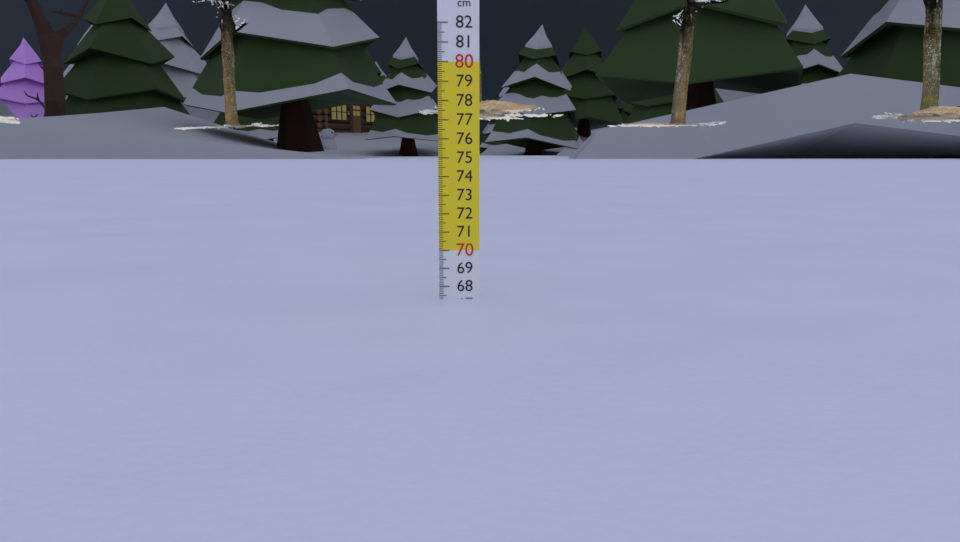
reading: 67.3 cm
